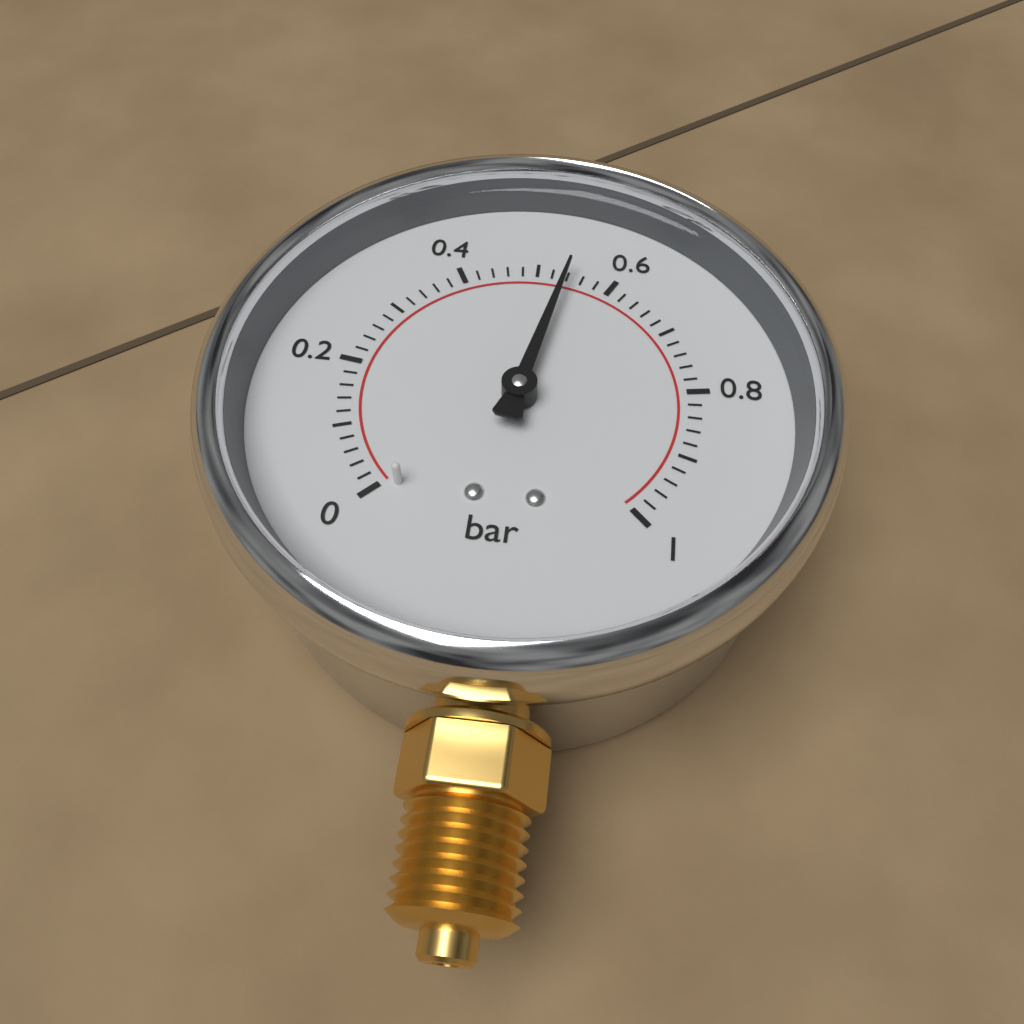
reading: 0.54 bar
